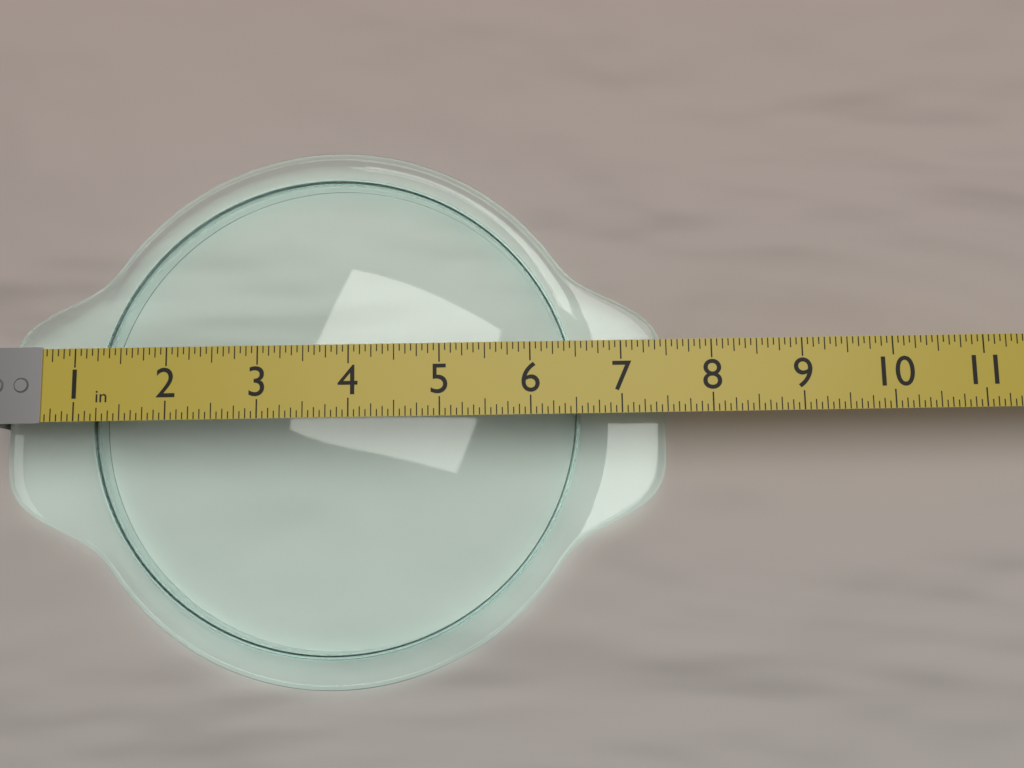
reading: 7.5625 in
